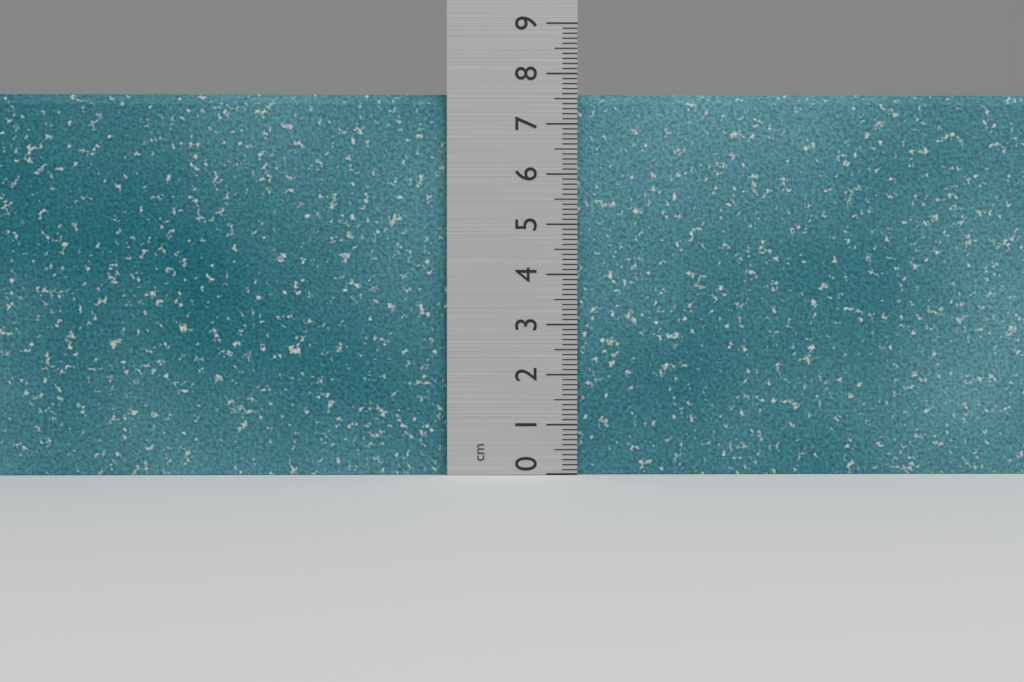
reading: 7.6 cm
